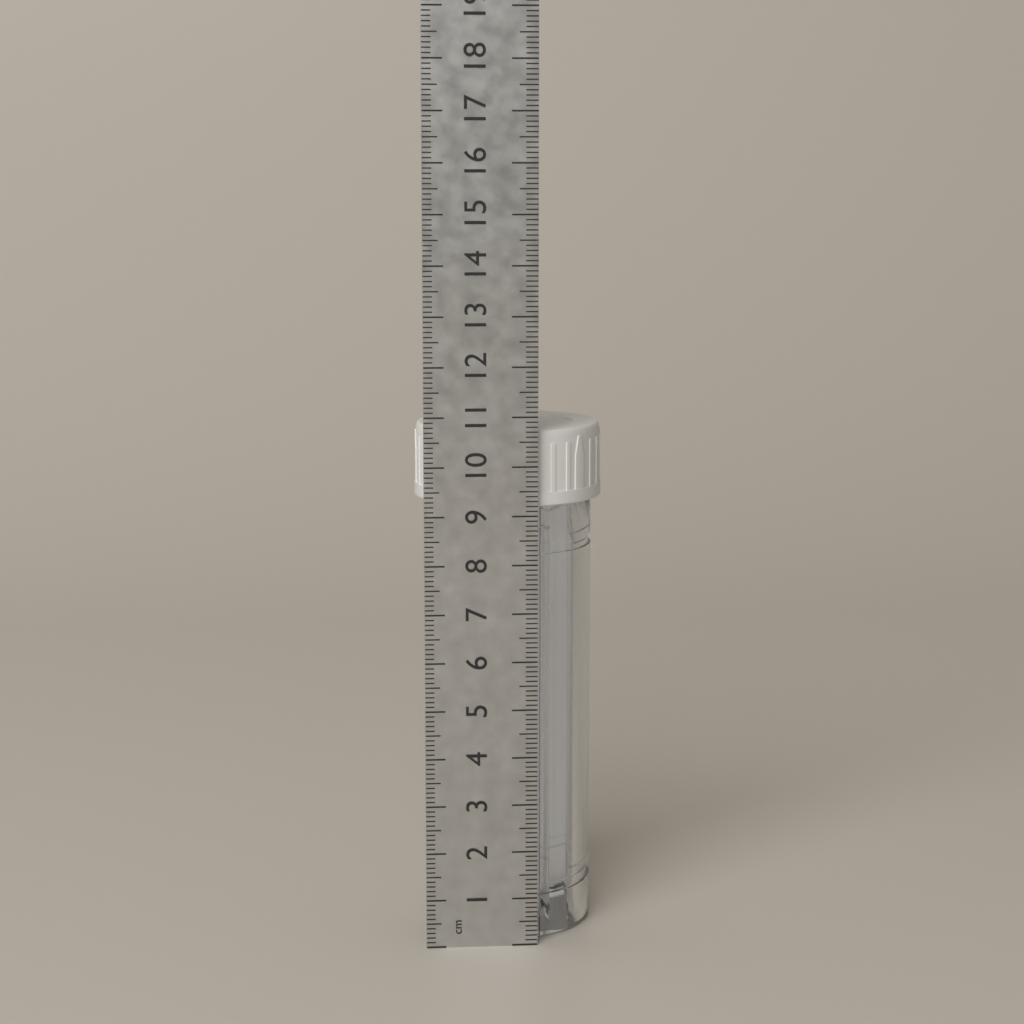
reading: 10.7 cm
